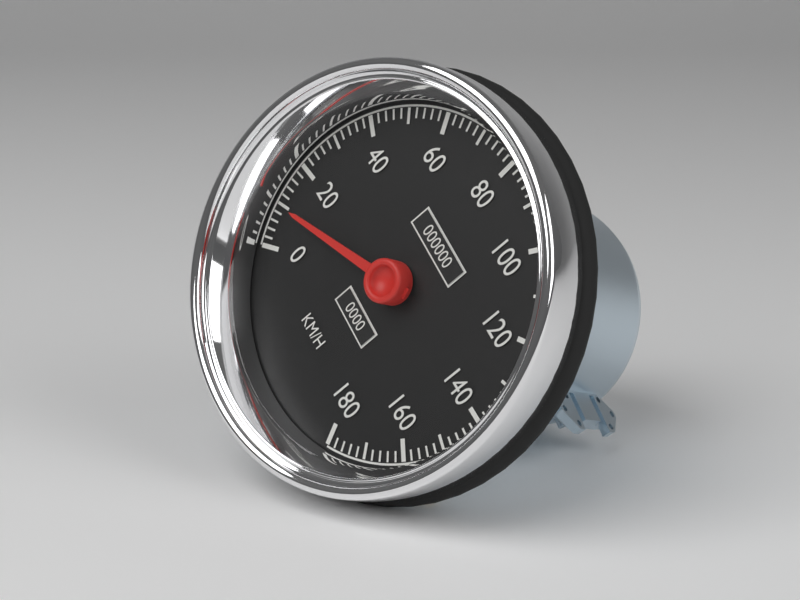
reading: 10 km/h
